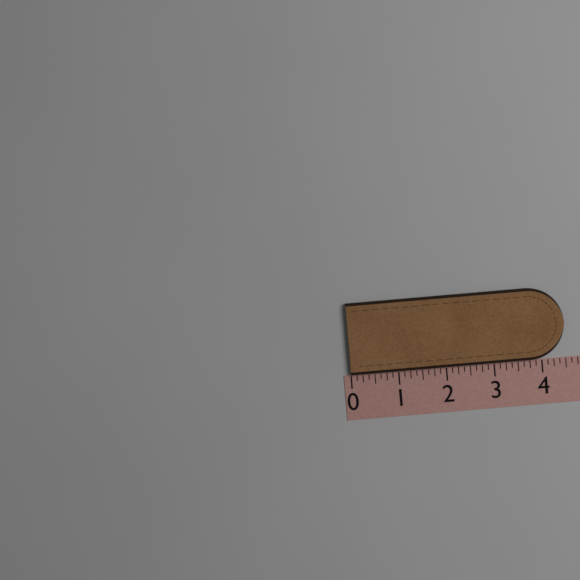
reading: 4.500 (no unit)
